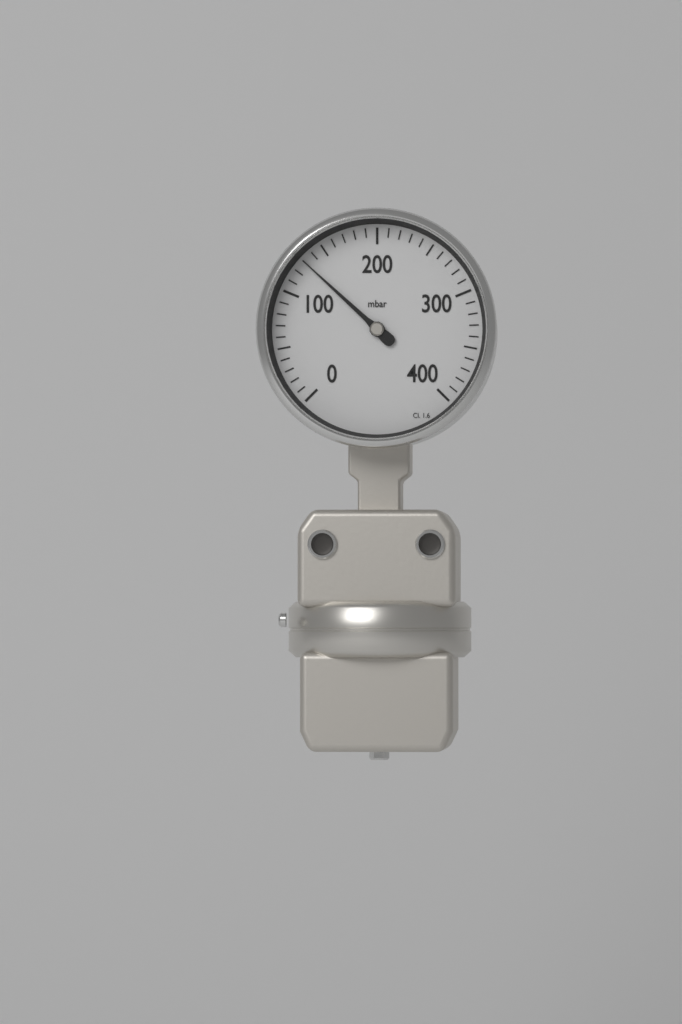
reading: 130 mbar
